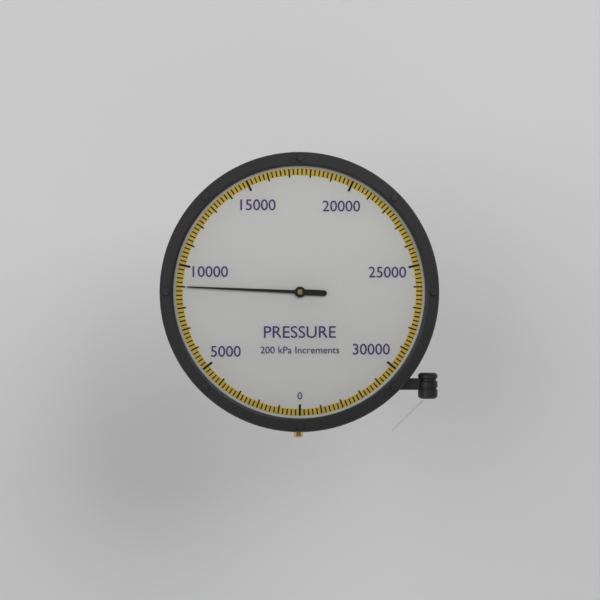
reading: 9000 kPa
